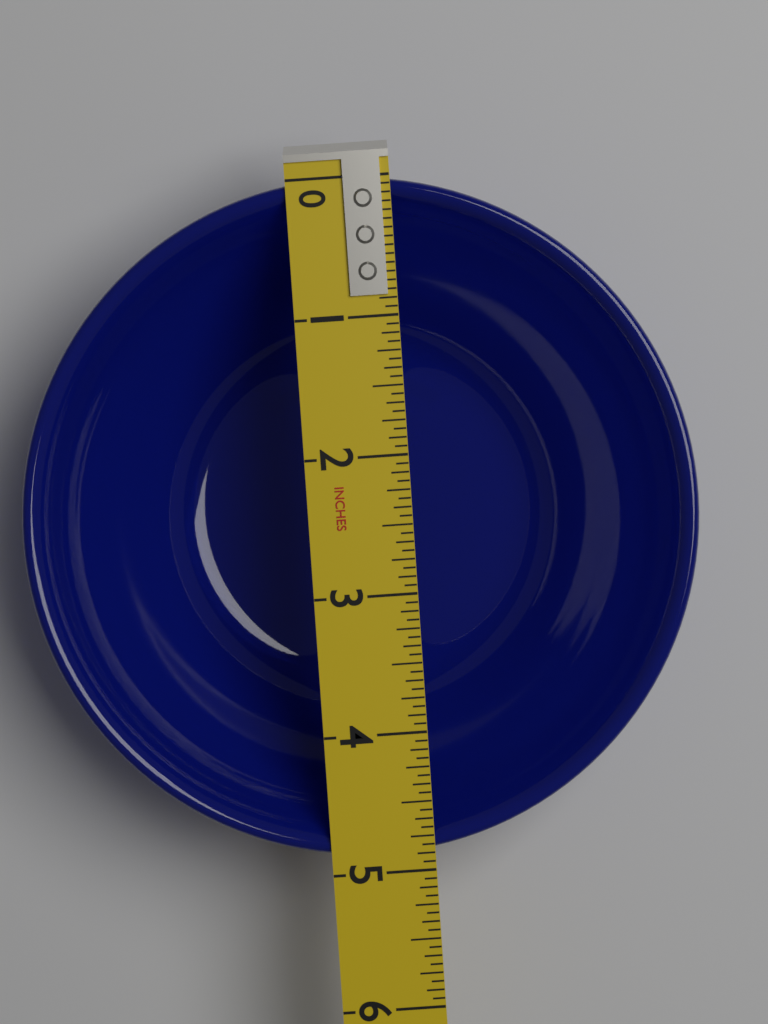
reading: 4.8750 in
